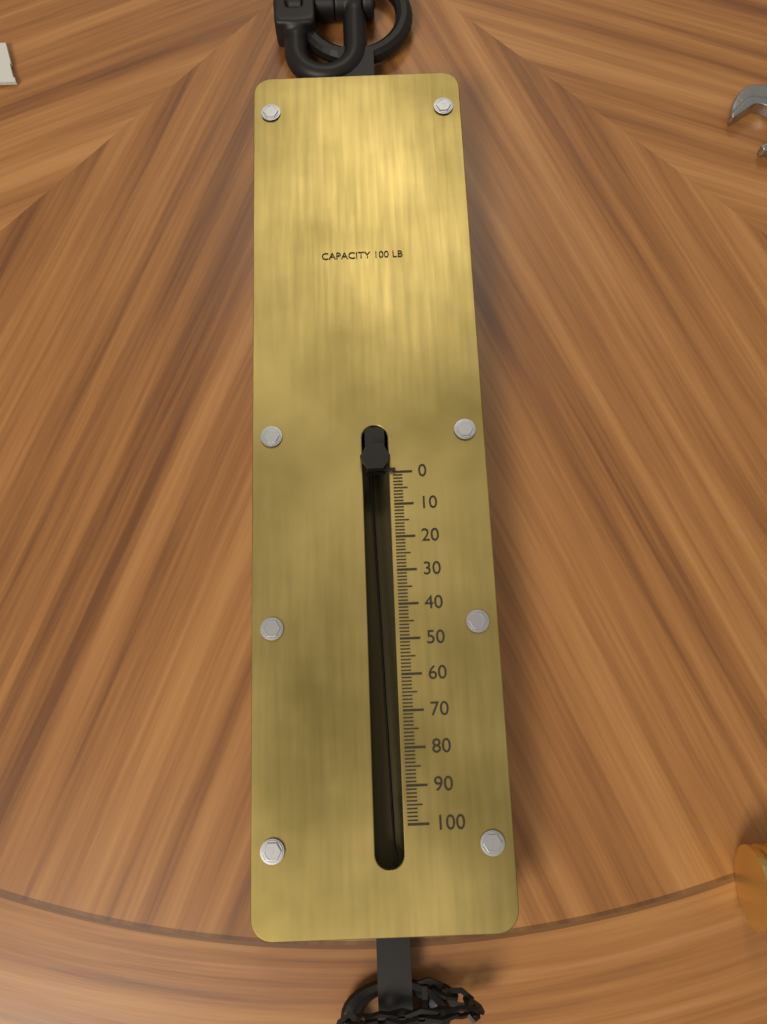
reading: 0 lb
